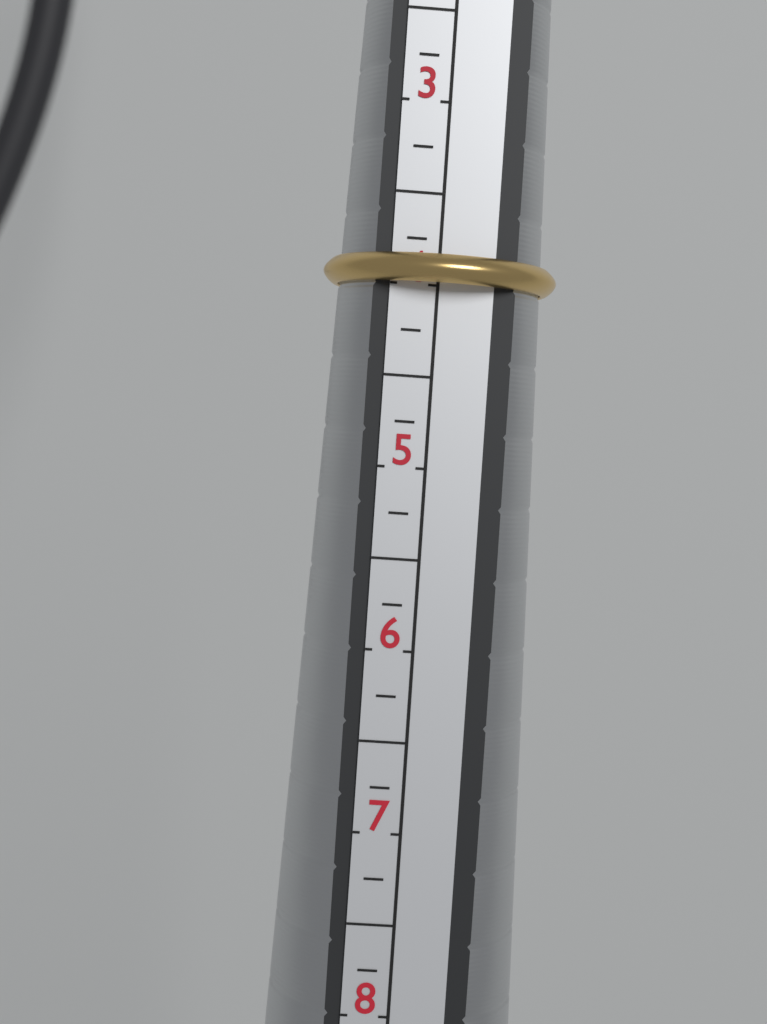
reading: 4.00 (no unit)
